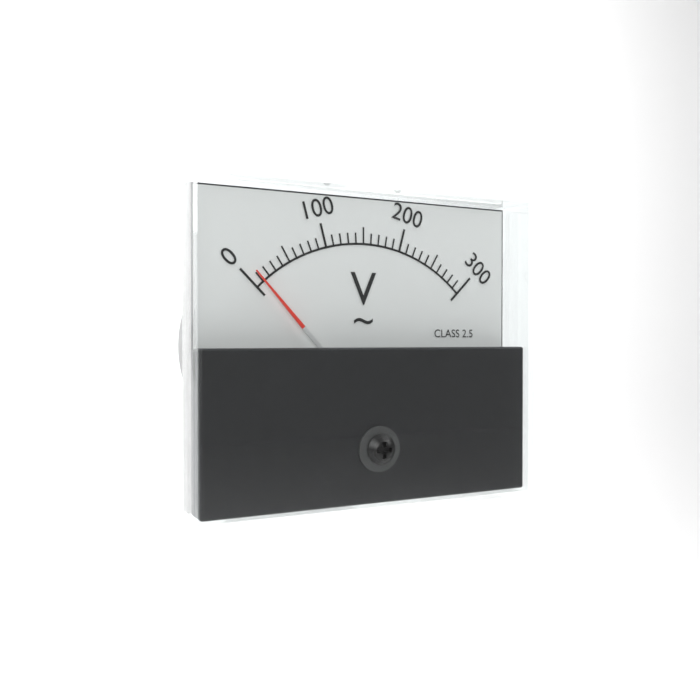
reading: 10 V
